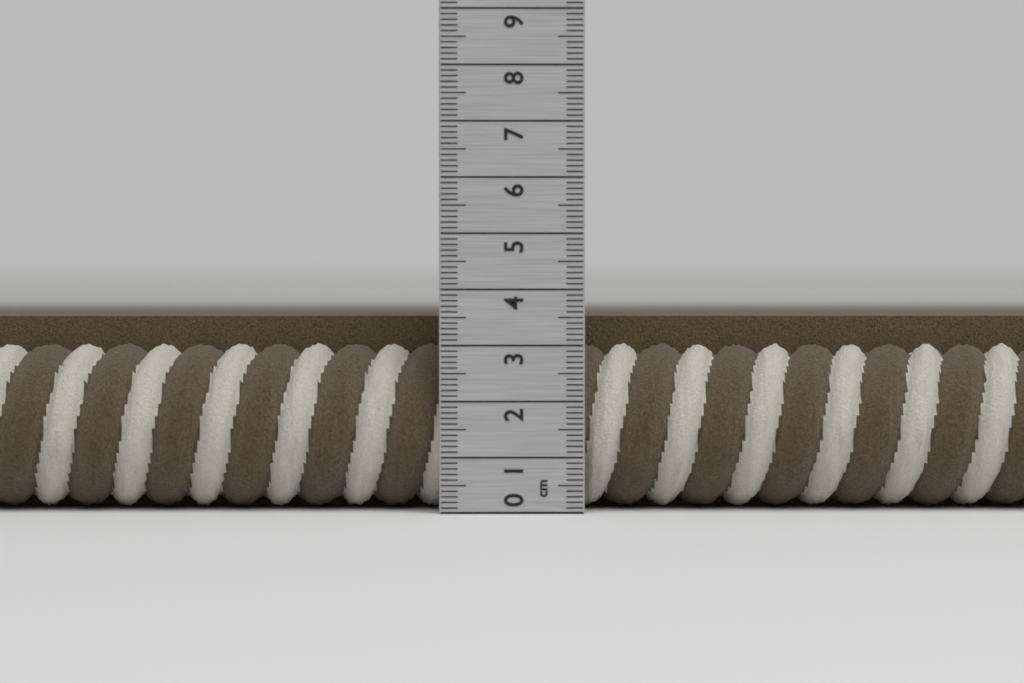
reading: 3.5 cm
